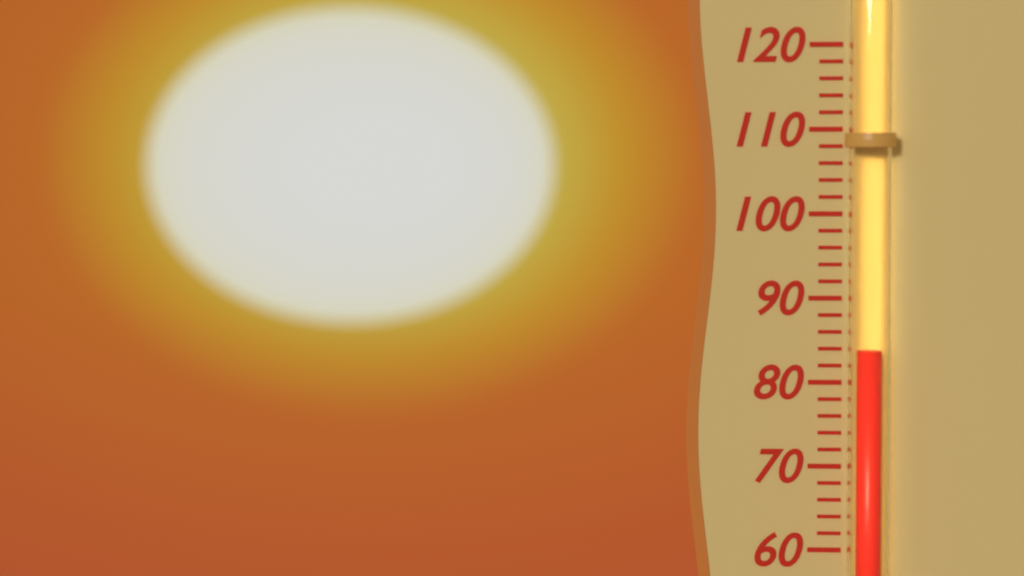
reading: 84 (no unit)
